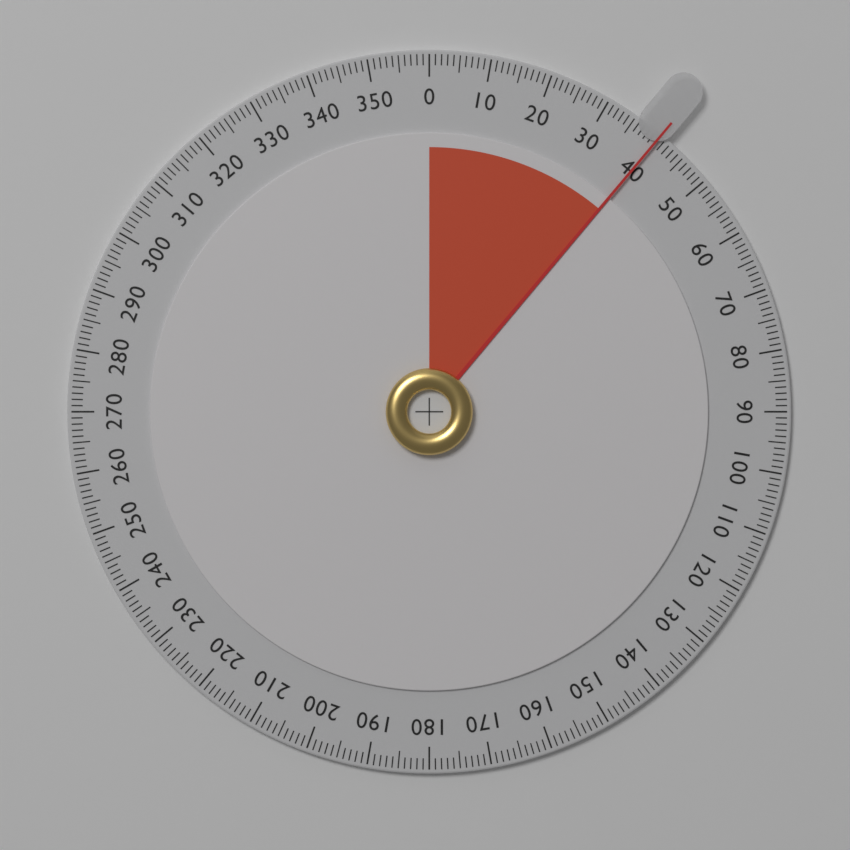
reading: 40 (no unit)
